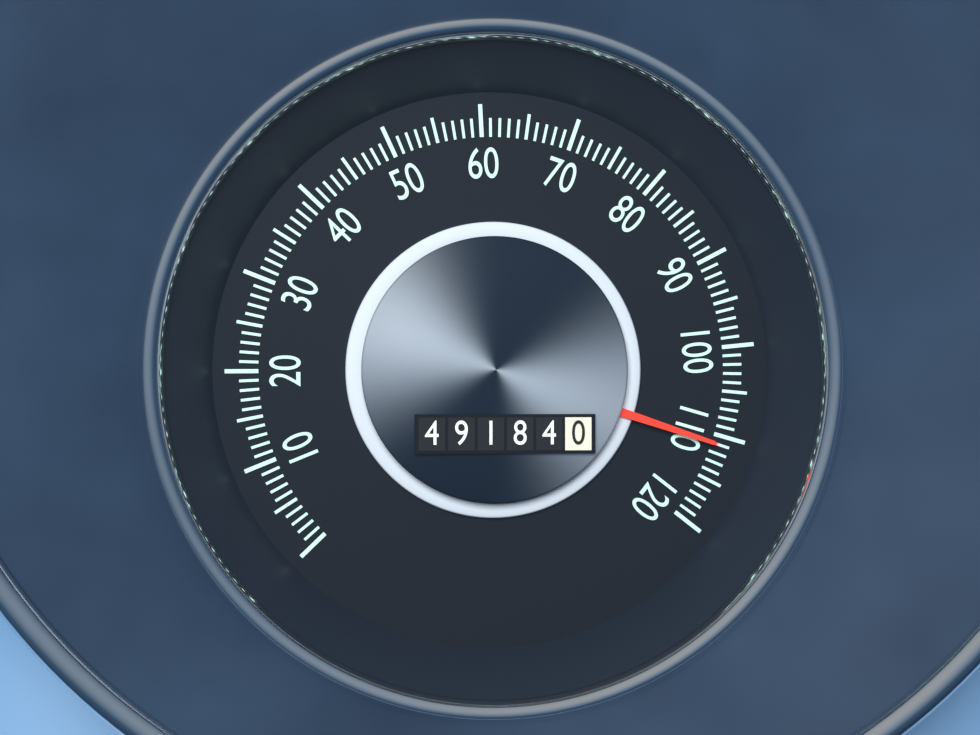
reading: 111 (no unit)
